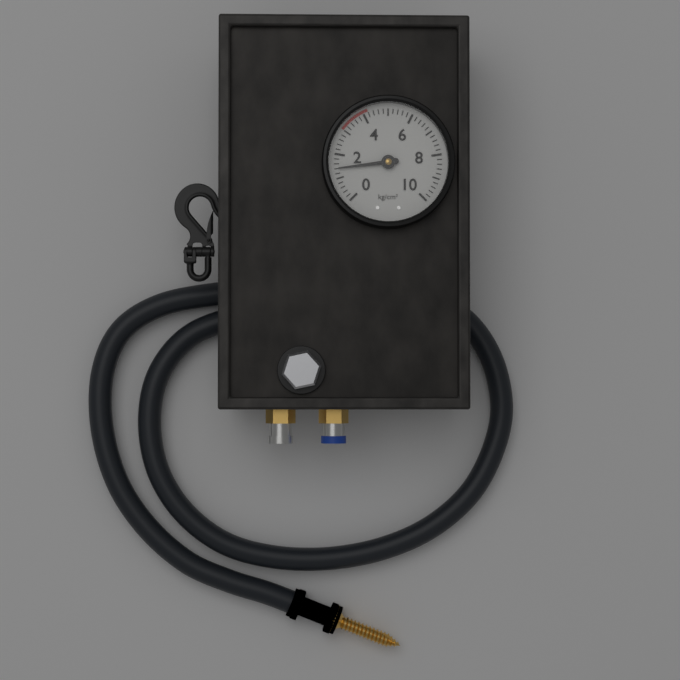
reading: 1.4 kg/cm²
